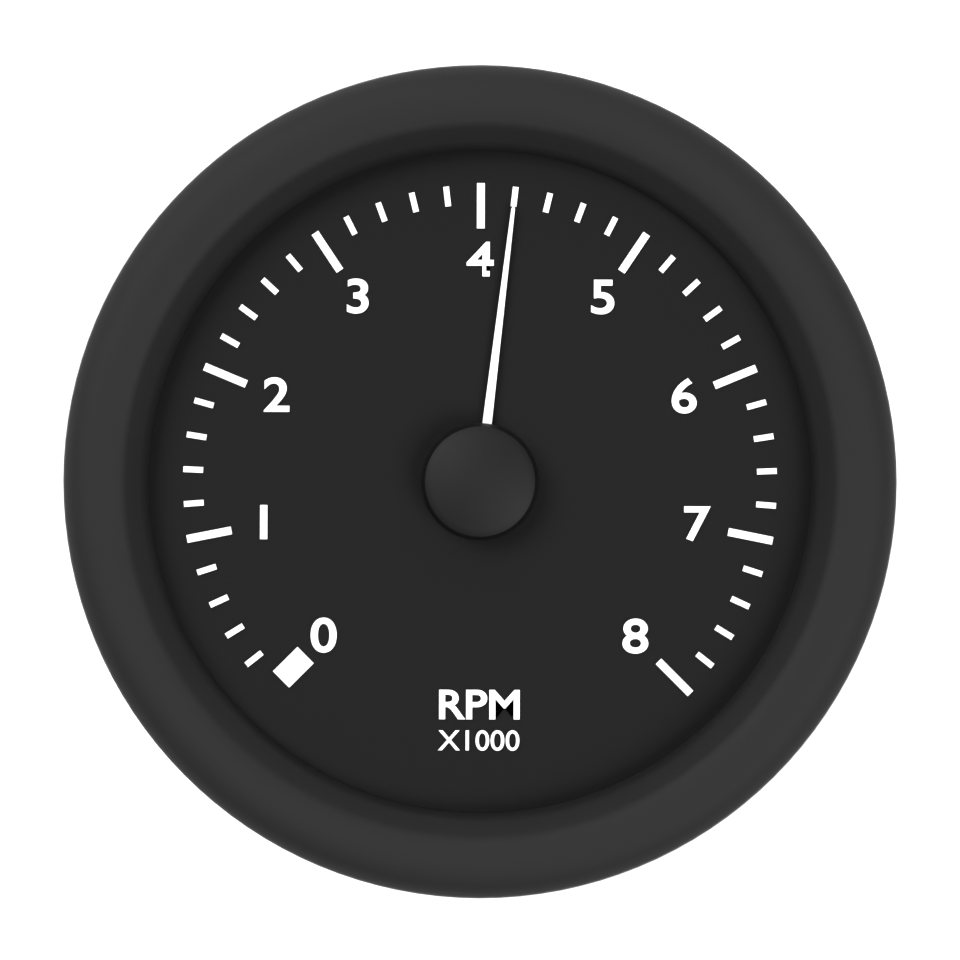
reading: 4.2 RPM x1000
